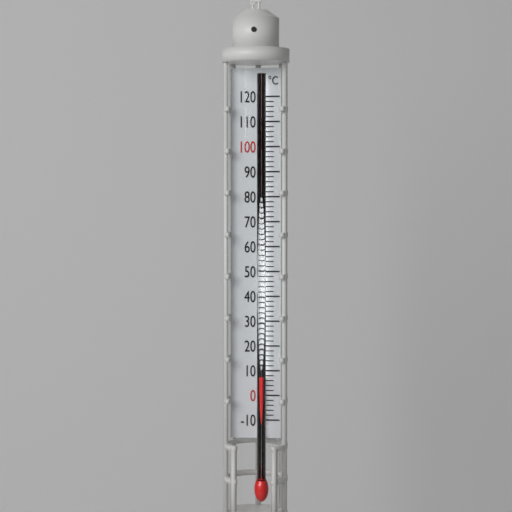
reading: 8 °C
